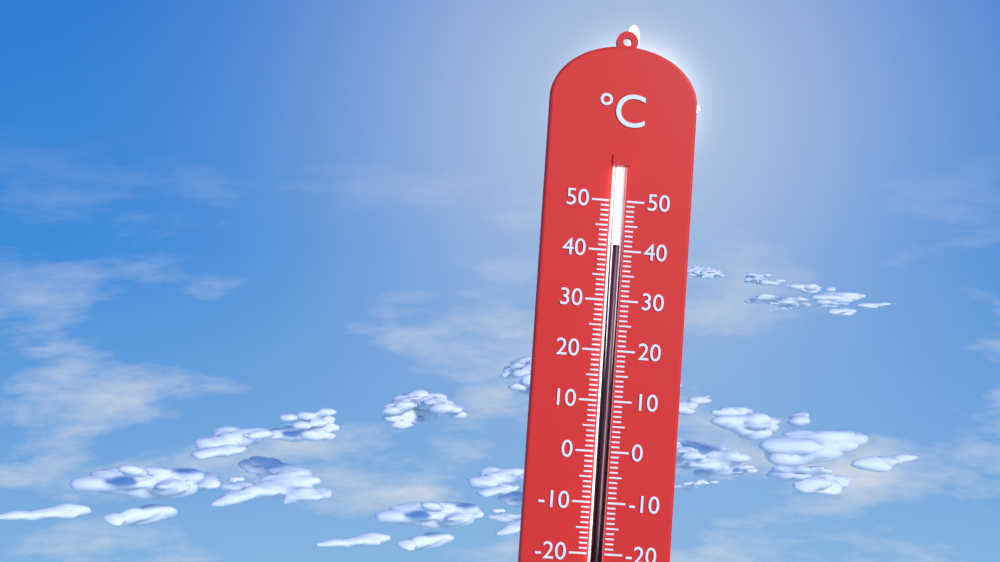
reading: 41 °C
